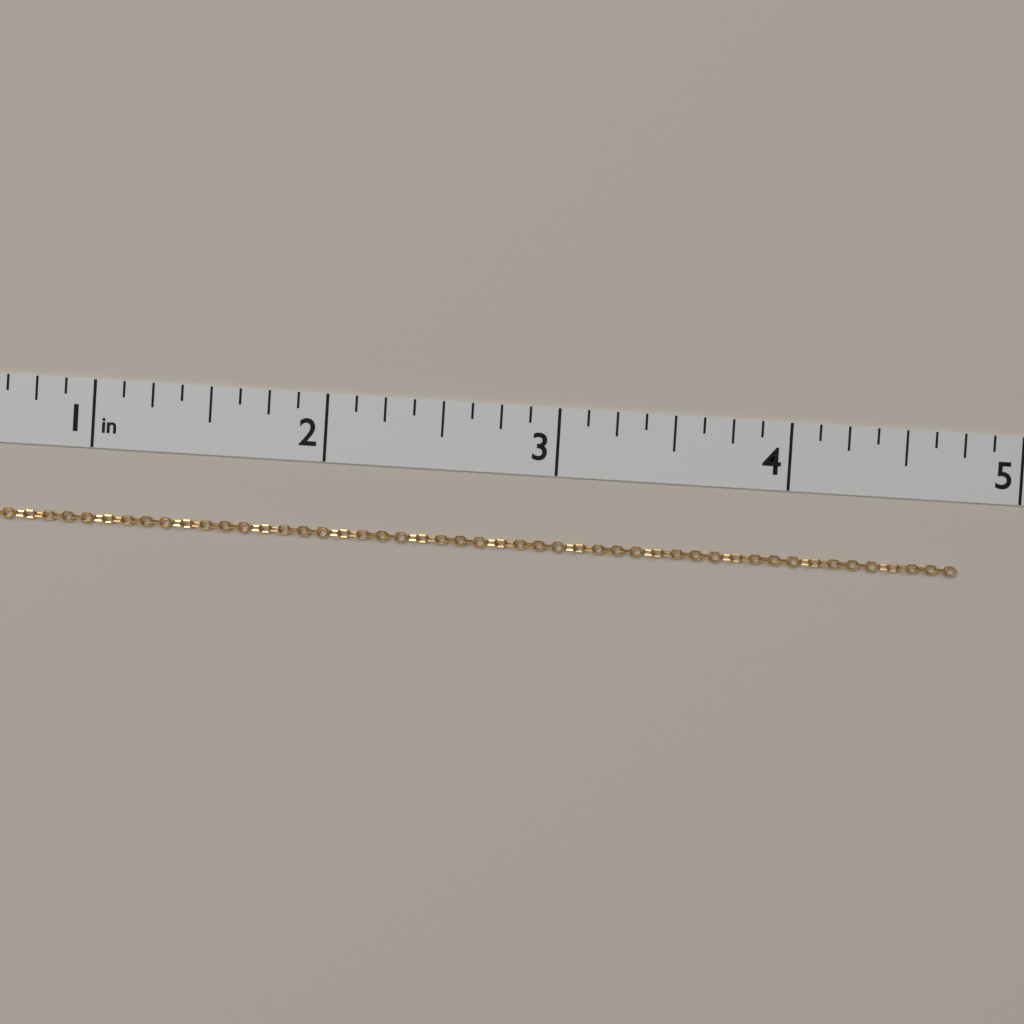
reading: 4.750 in
